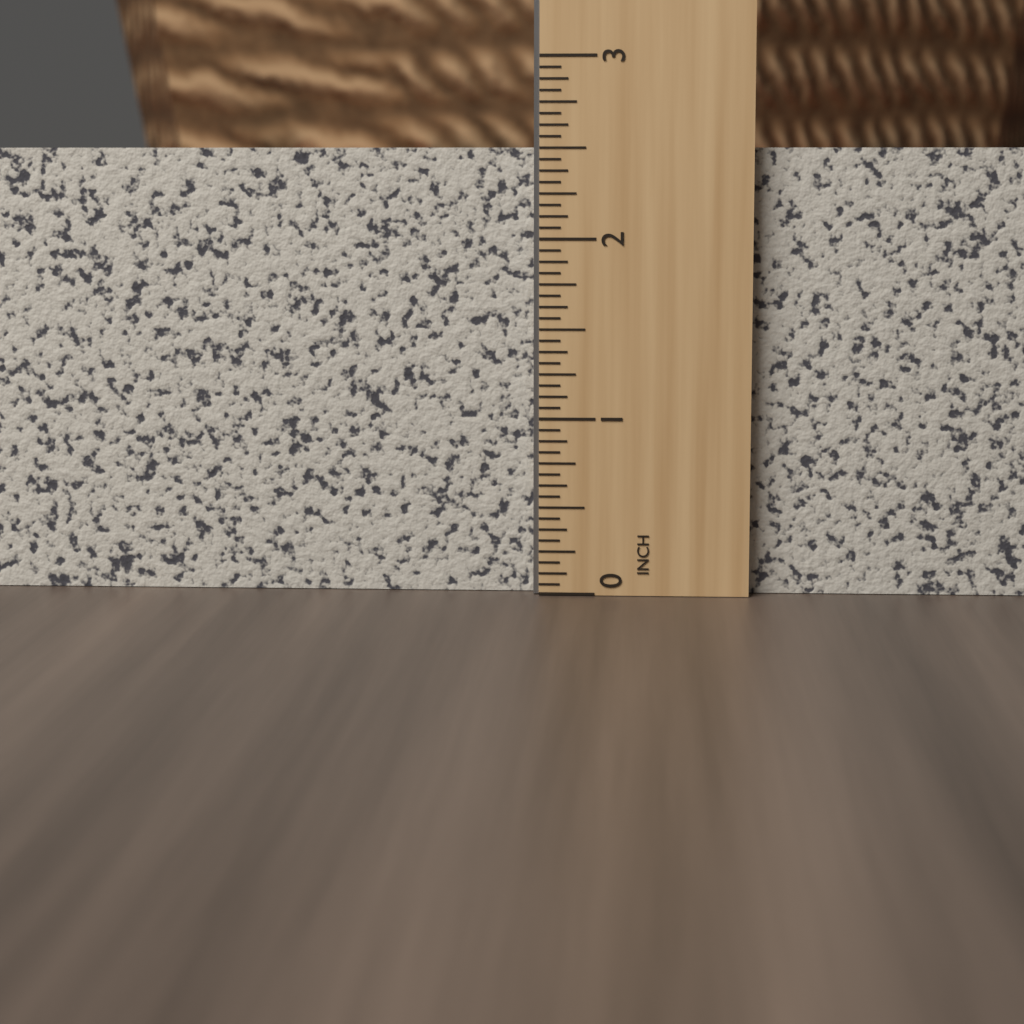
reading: 2.5000 in
